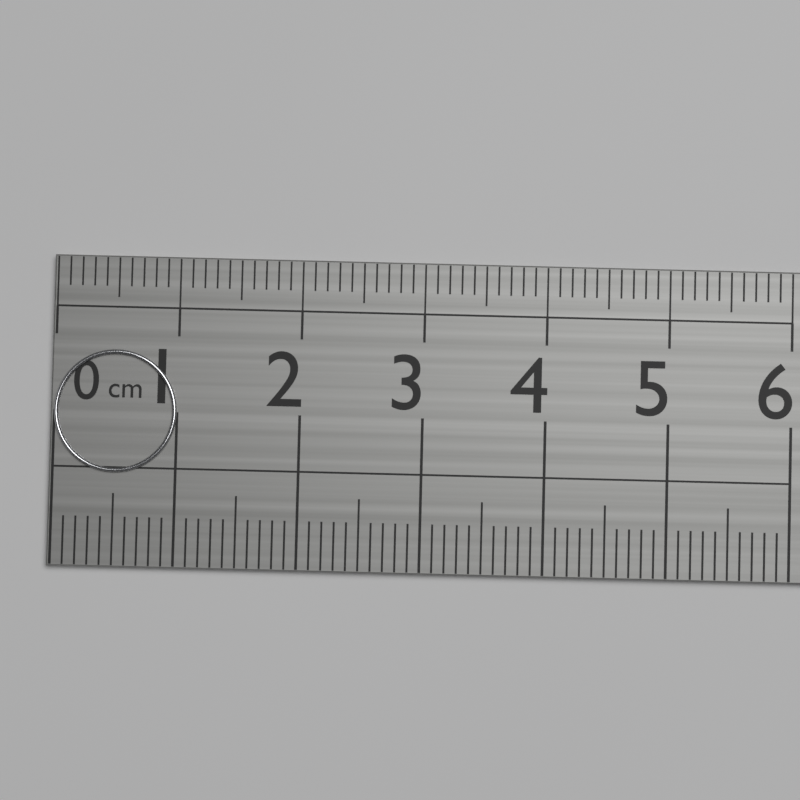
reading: 1.0 cm
